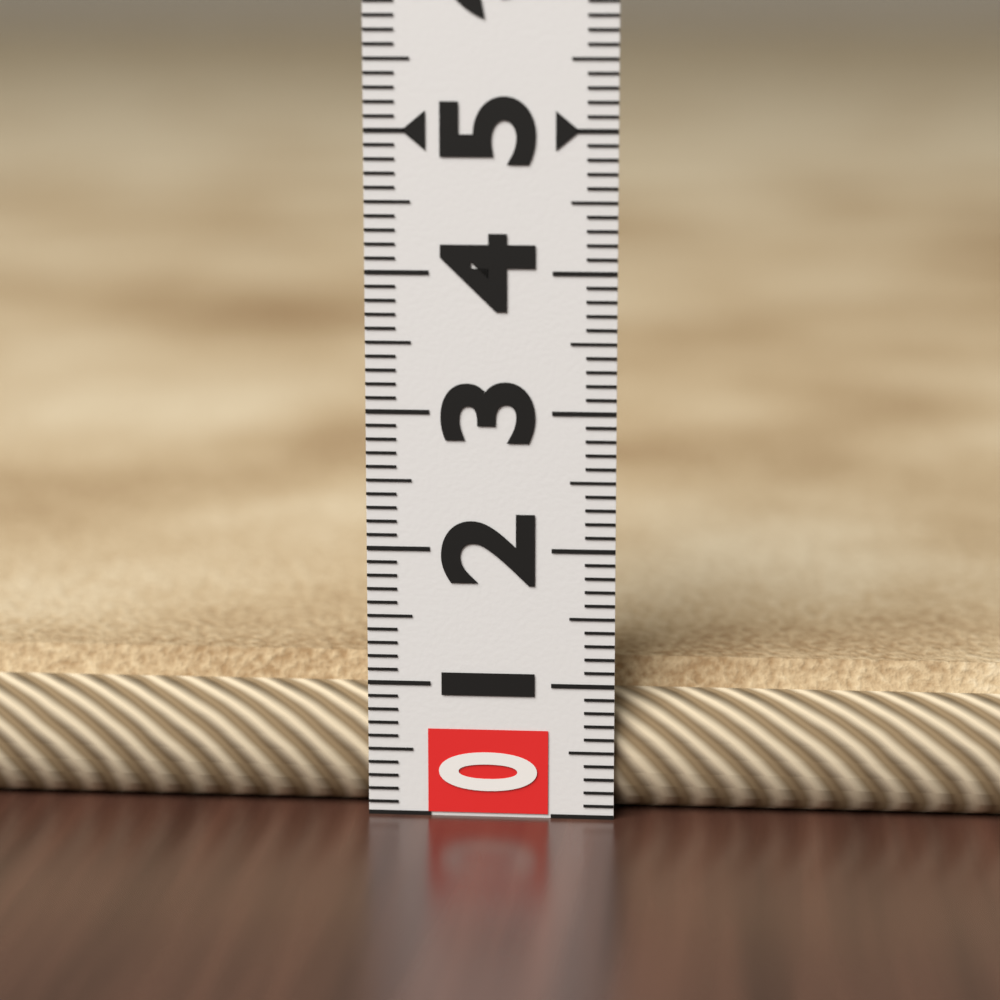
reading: 1.1 (no unit)
